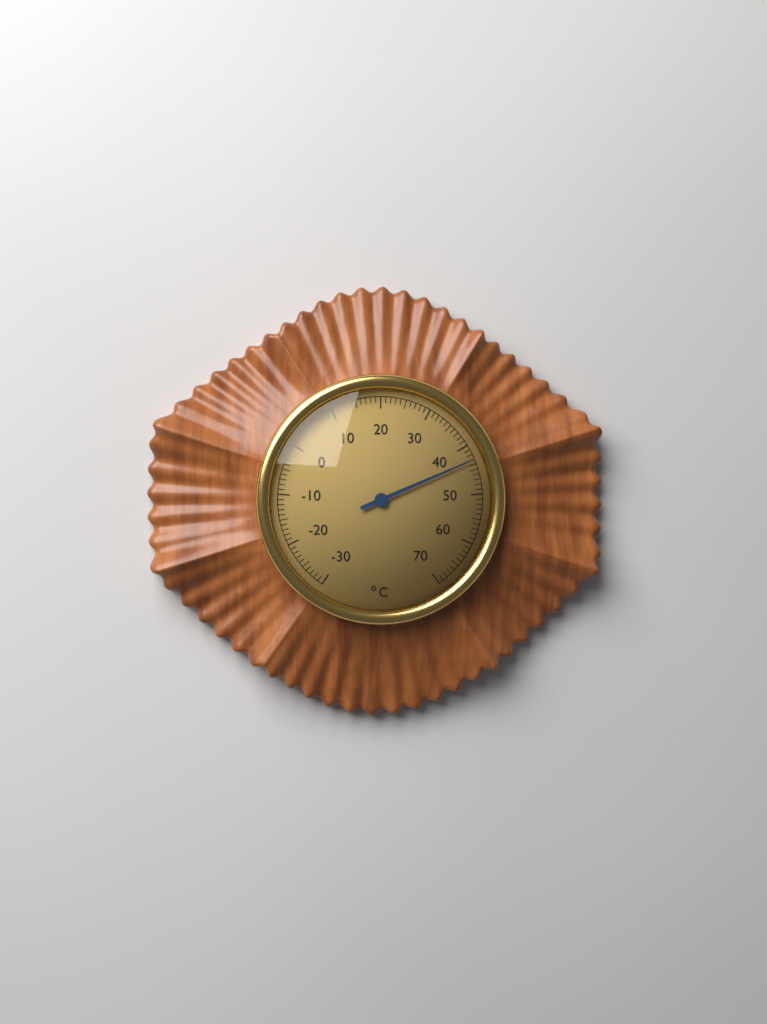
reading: 43 °C
